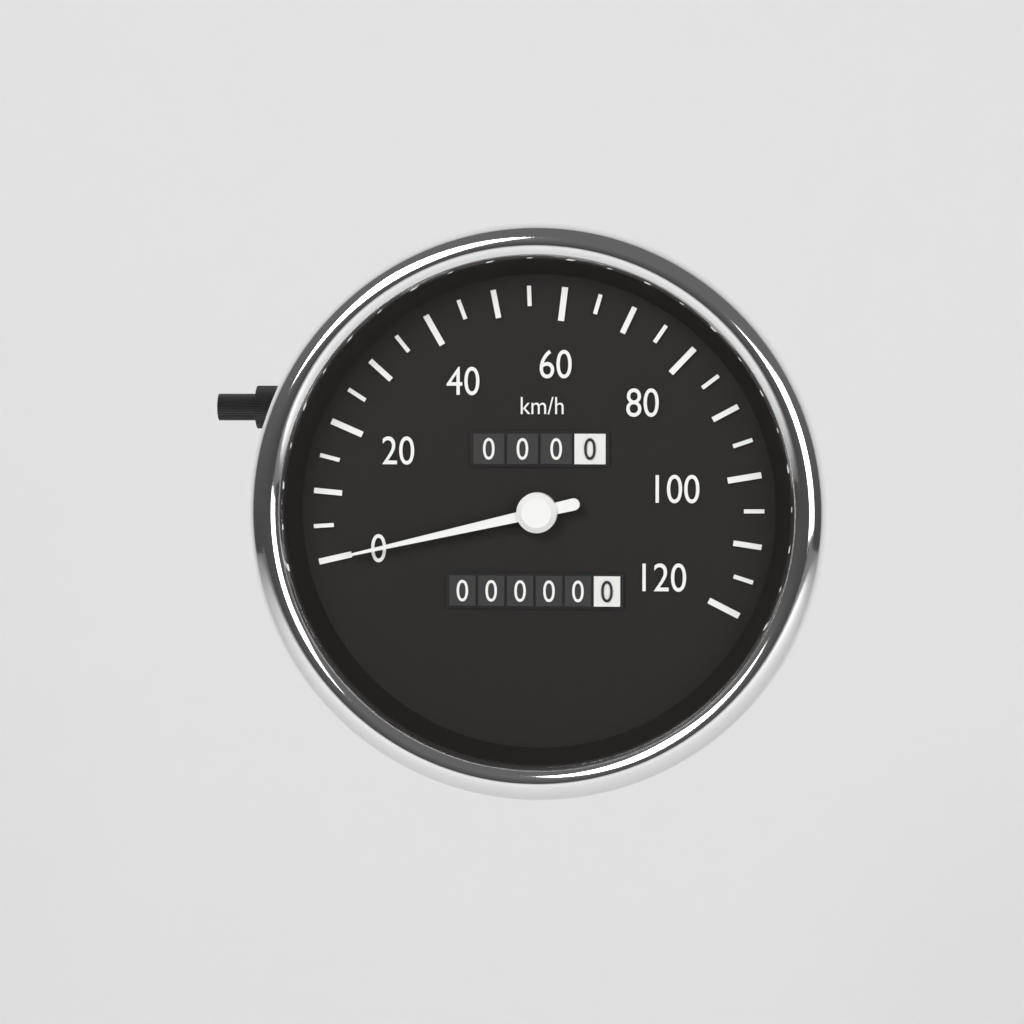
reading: 0 km/h
